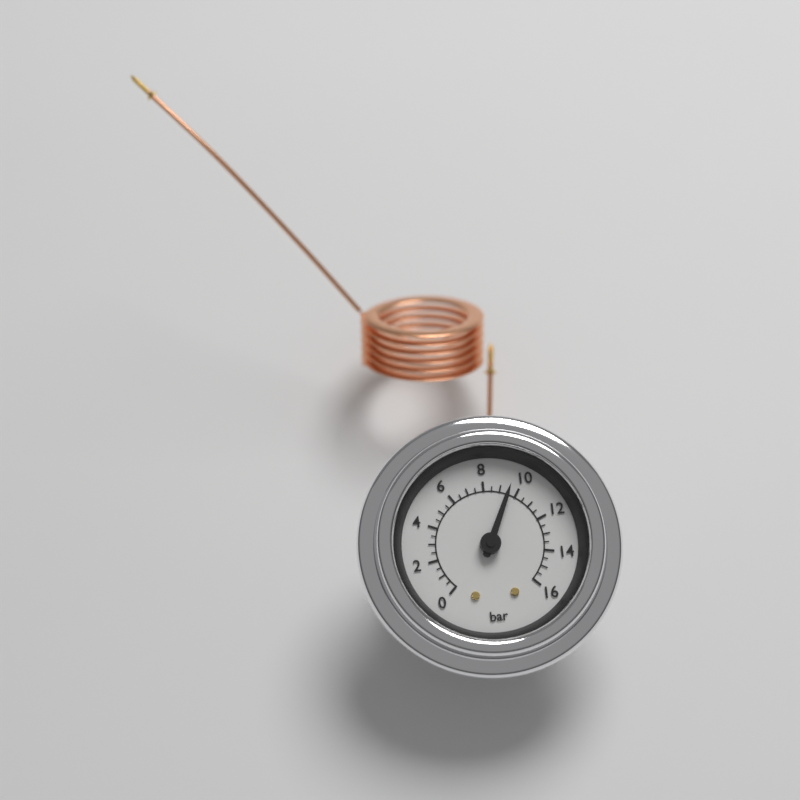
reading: 9.5 bar
